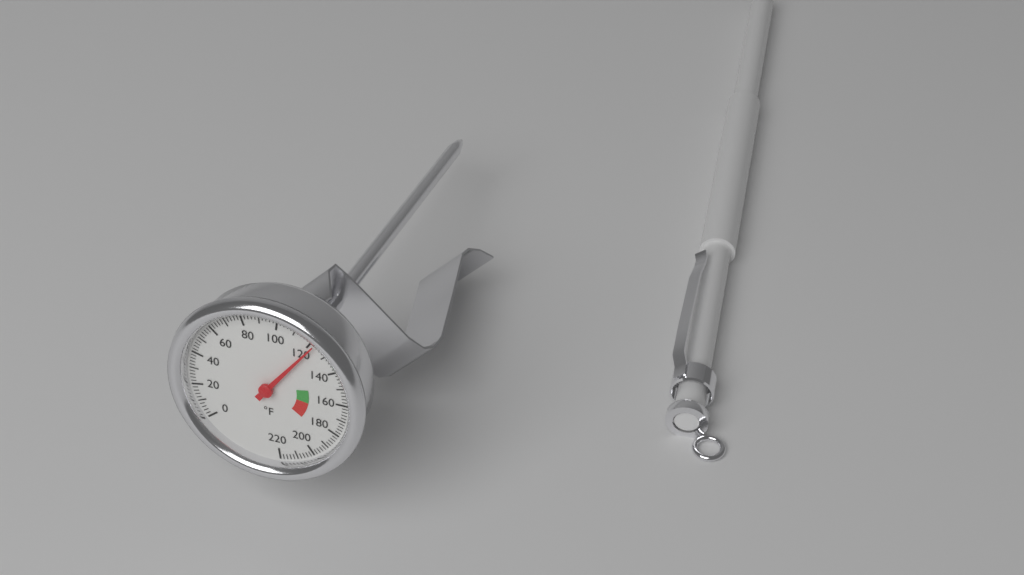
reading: 122 °F
